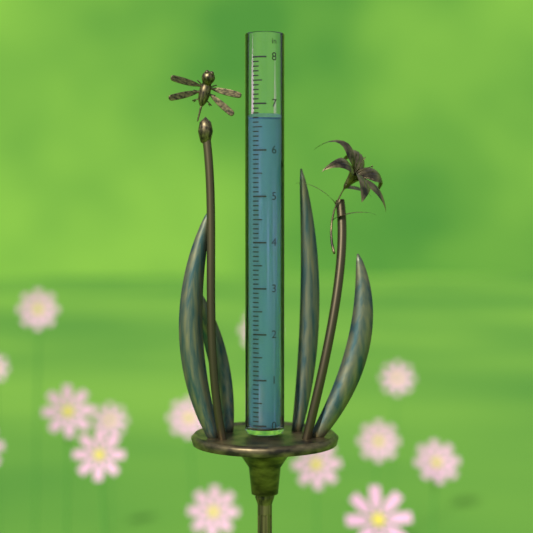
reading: 6.7 in
